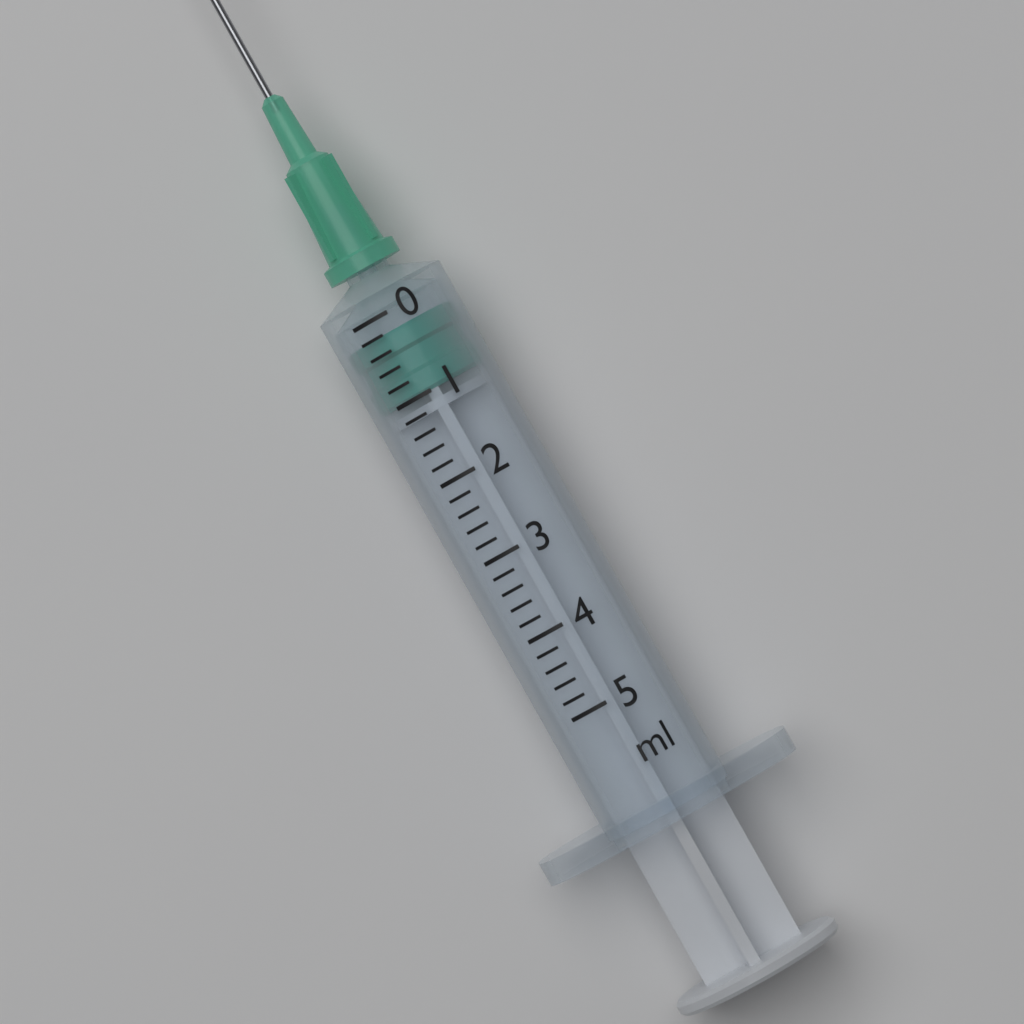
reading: 0.2 ml
